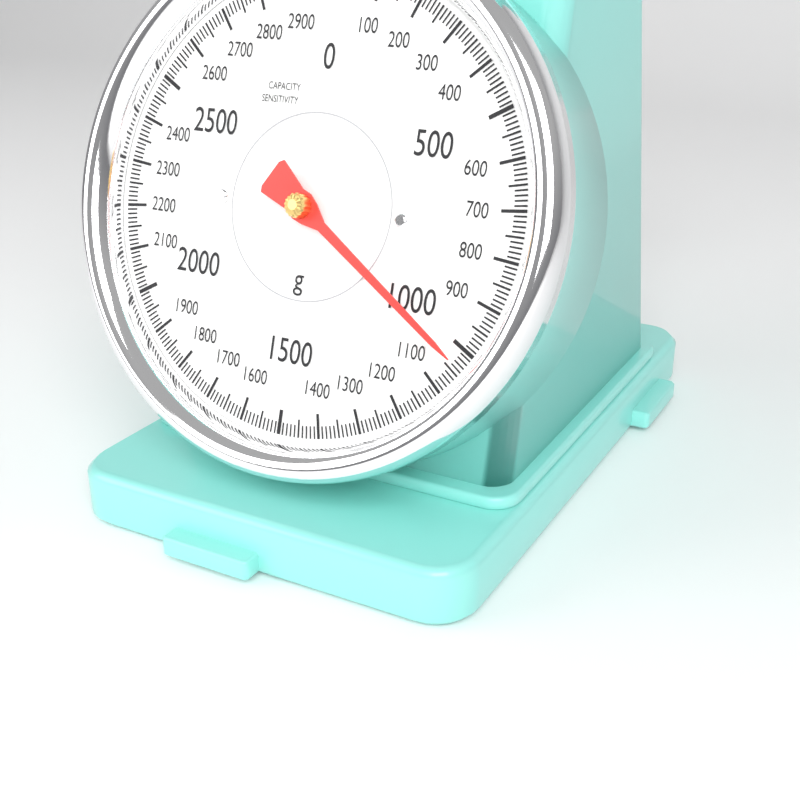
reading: 1030 g
